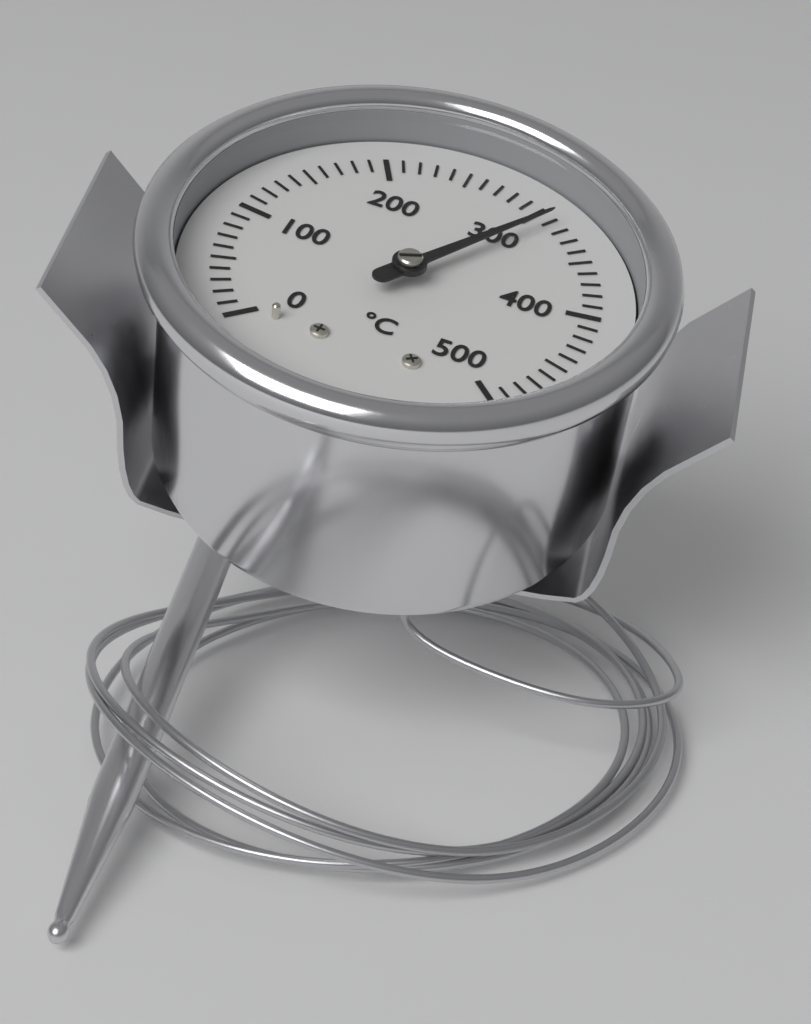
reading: 310 °C
